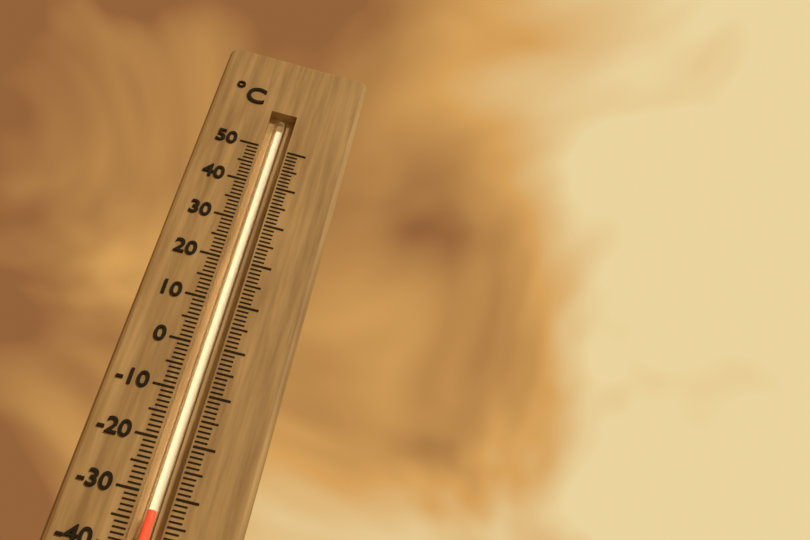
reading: -33 °C
